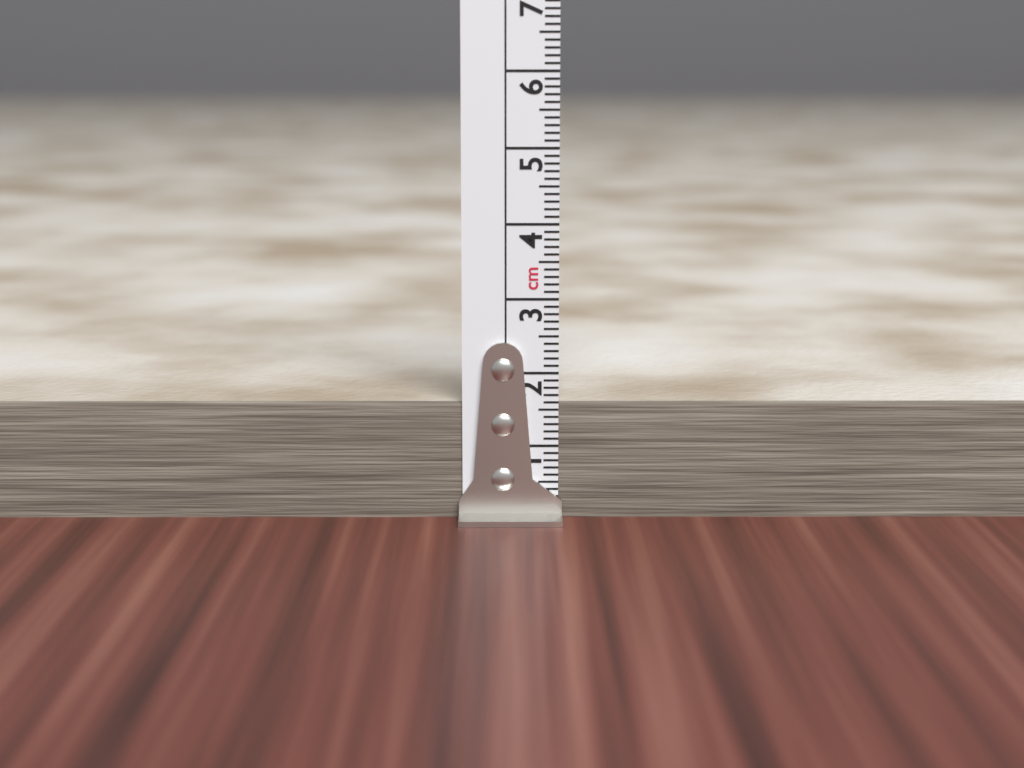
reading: 1.6 cm
